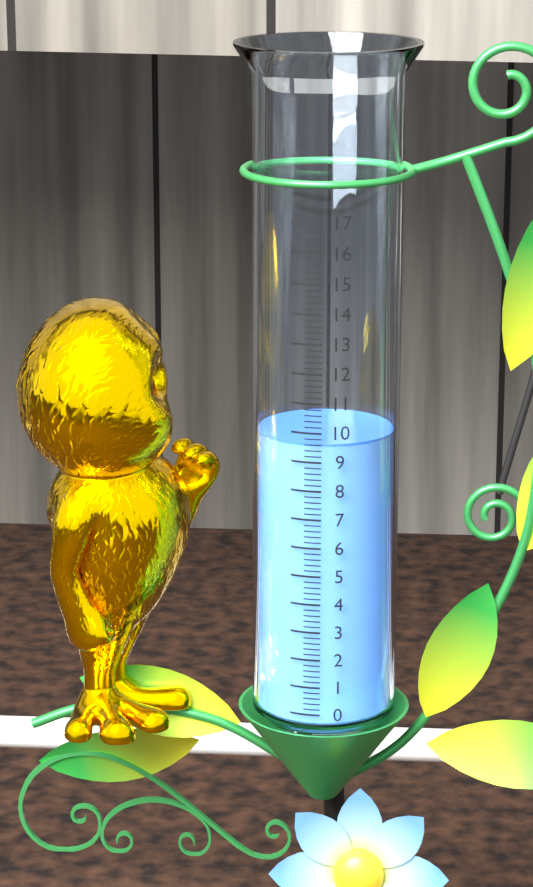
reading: 9.6 (no unit)
